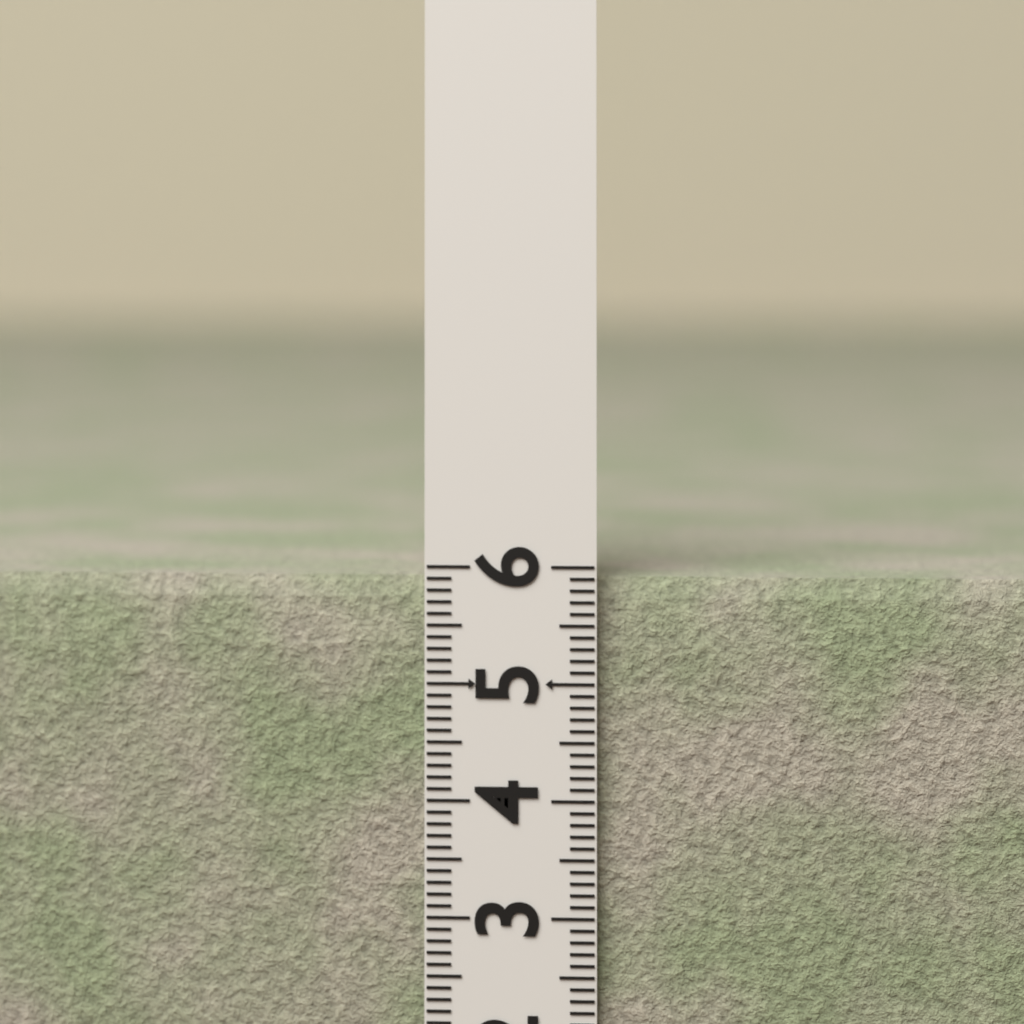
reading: 5.9 (no unit)
